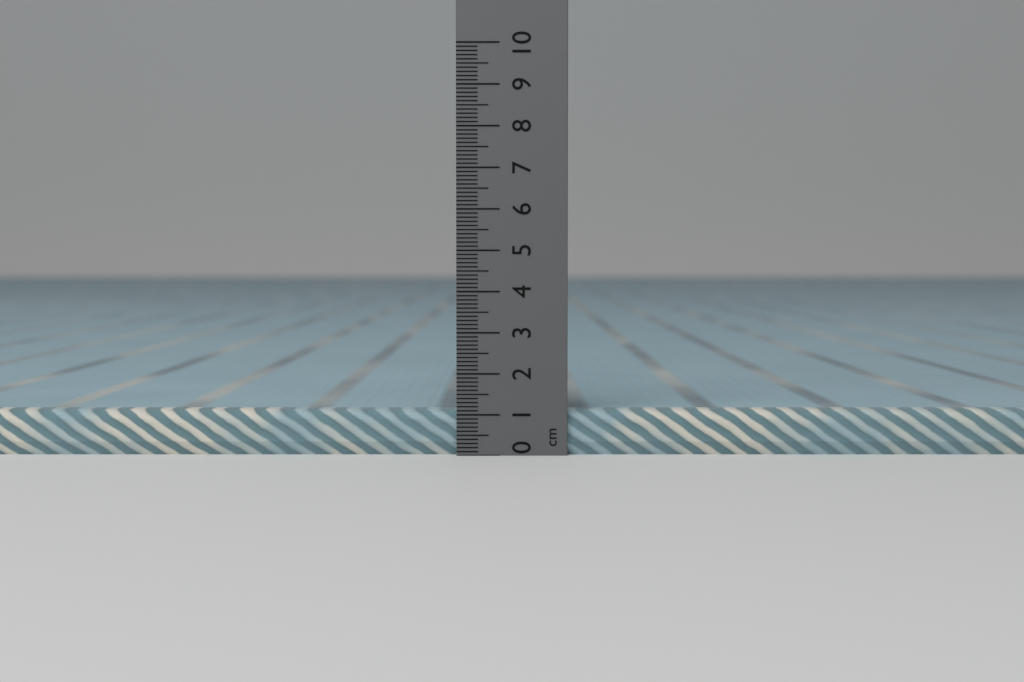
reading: 1.1 cm
